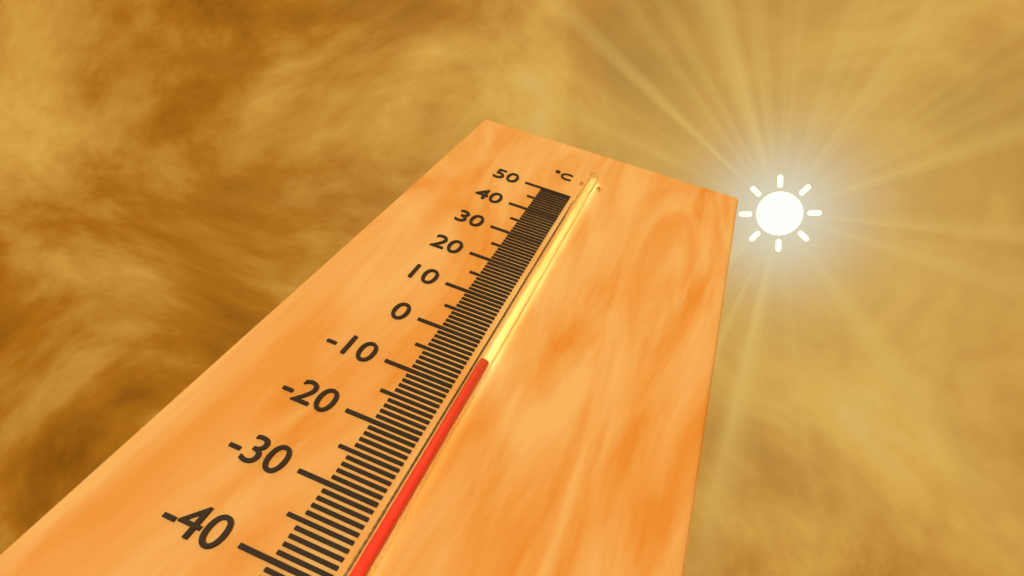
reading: -5 °C
